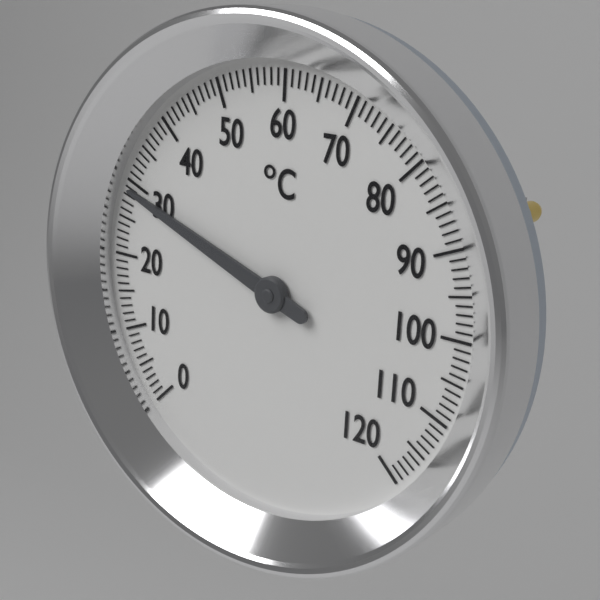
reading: 29 °C
